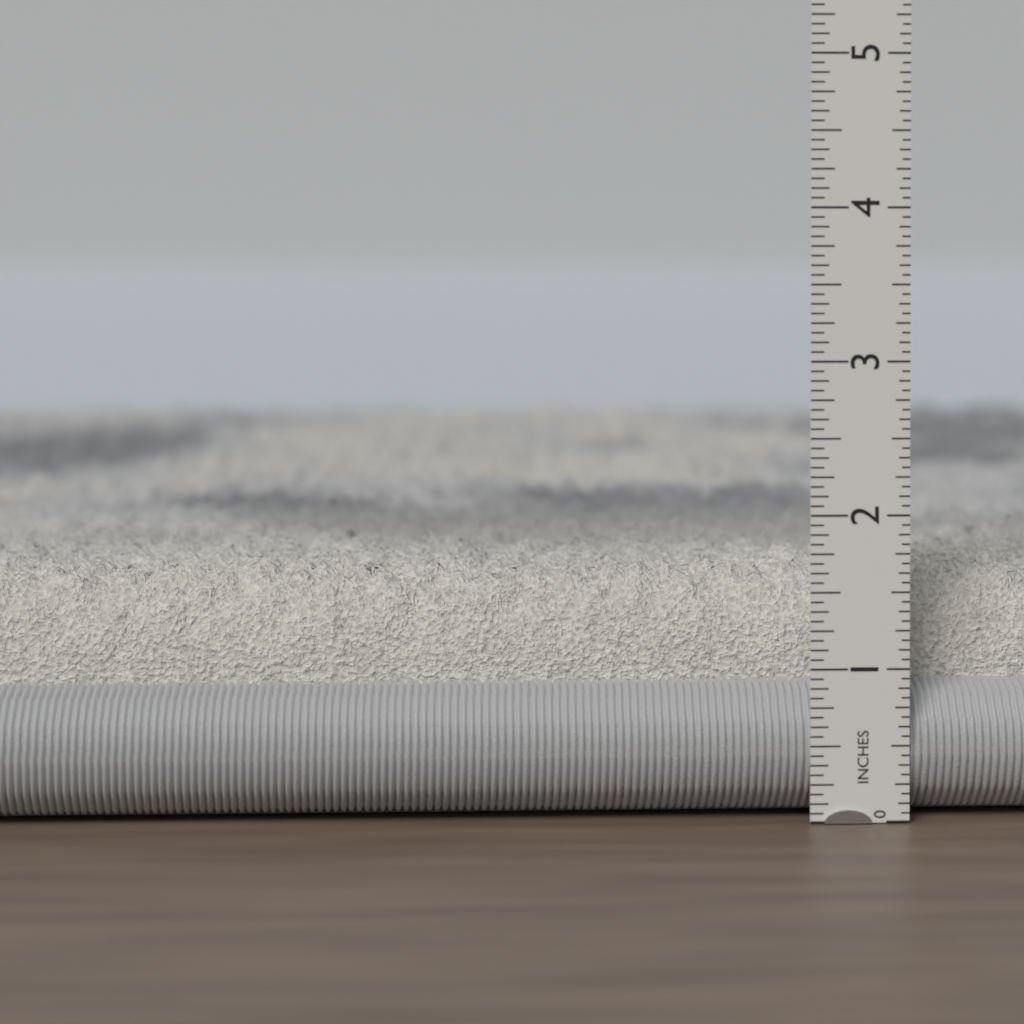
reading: 1.6250 in
